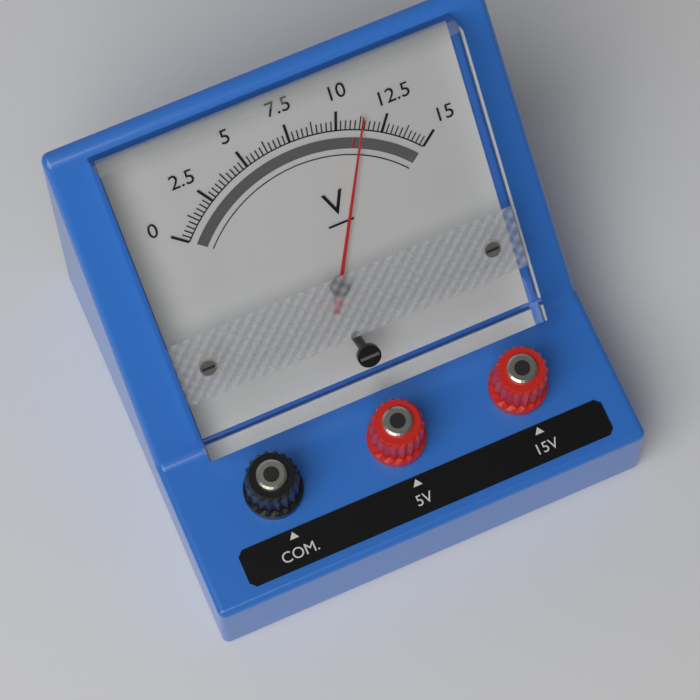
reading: 11.25 V
